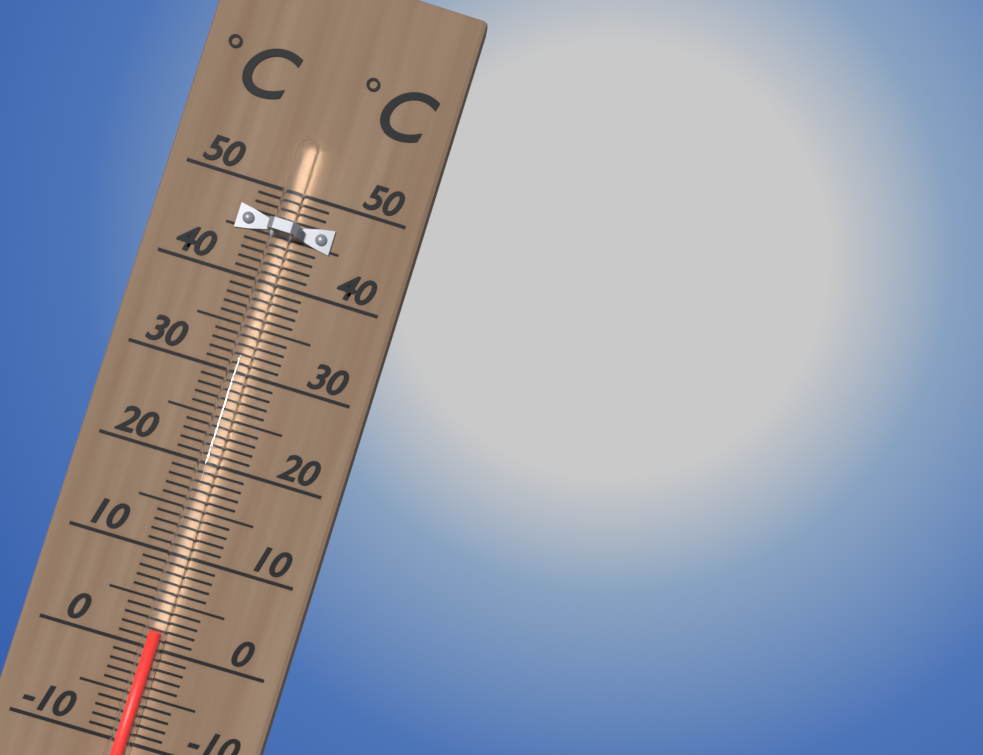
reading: 2 °C
